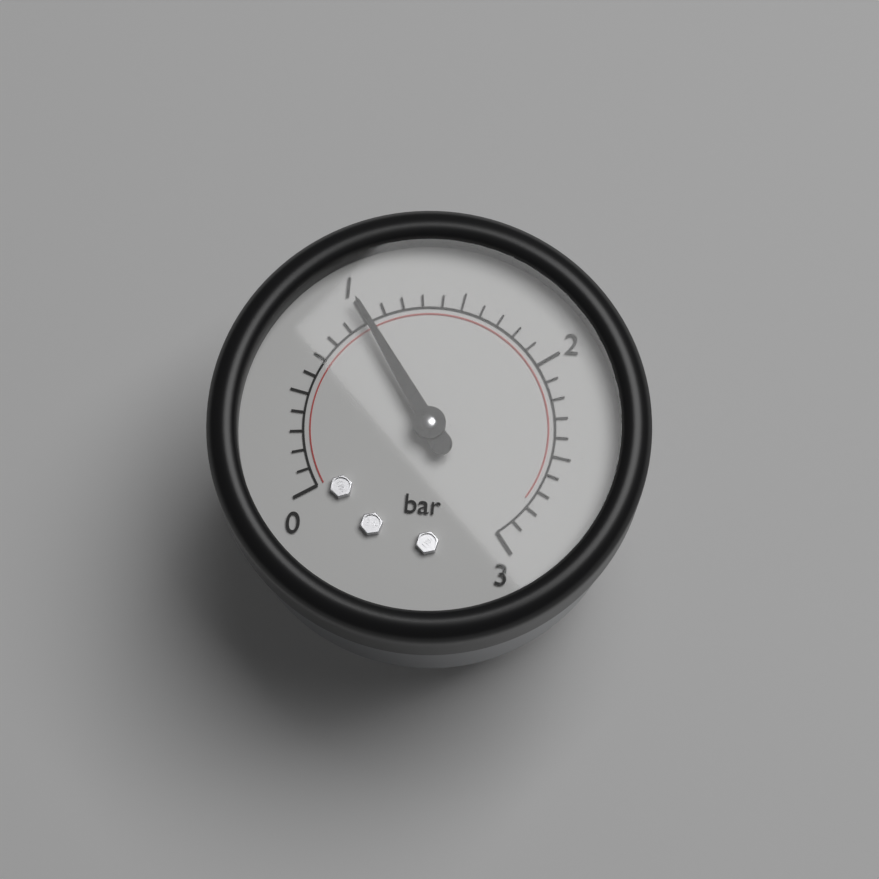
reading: 1.0 bar
